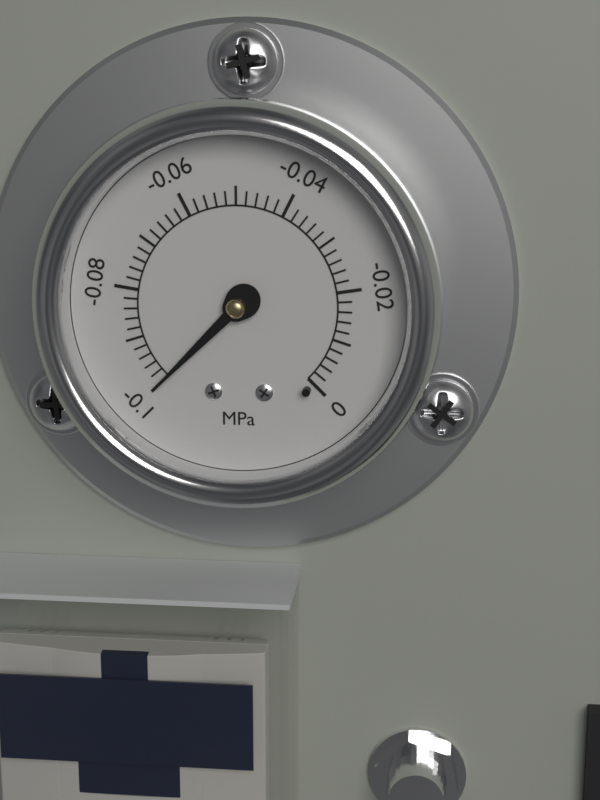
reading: -0.100 MPa
